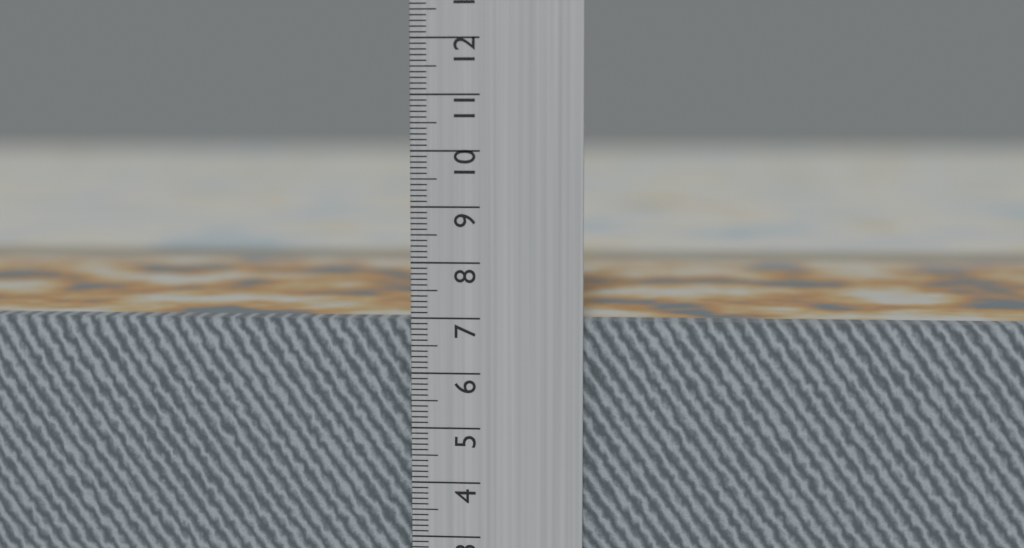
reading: 6.9 cm
